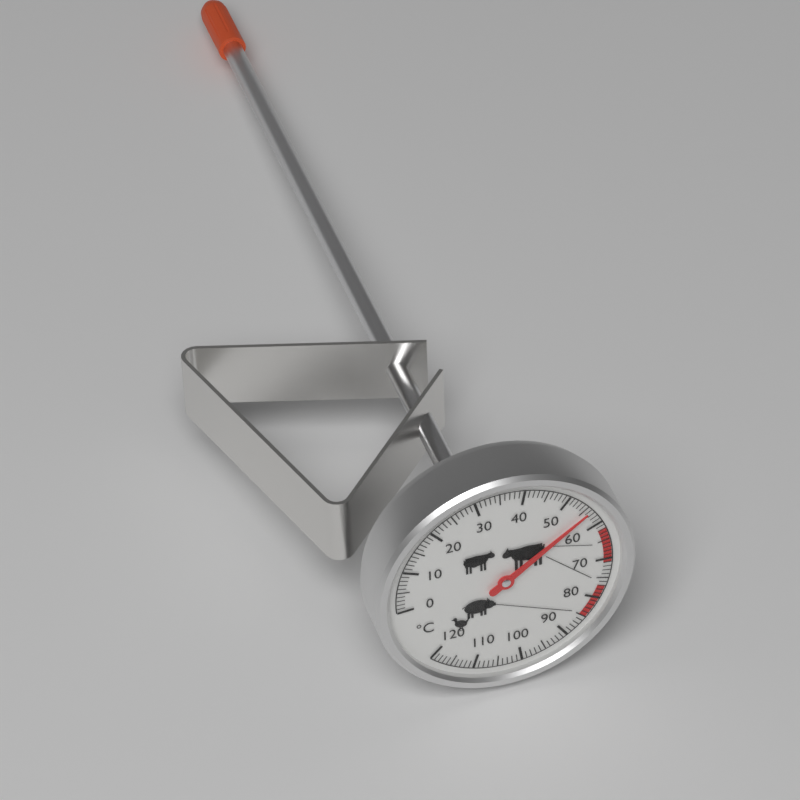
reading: 56 °C
